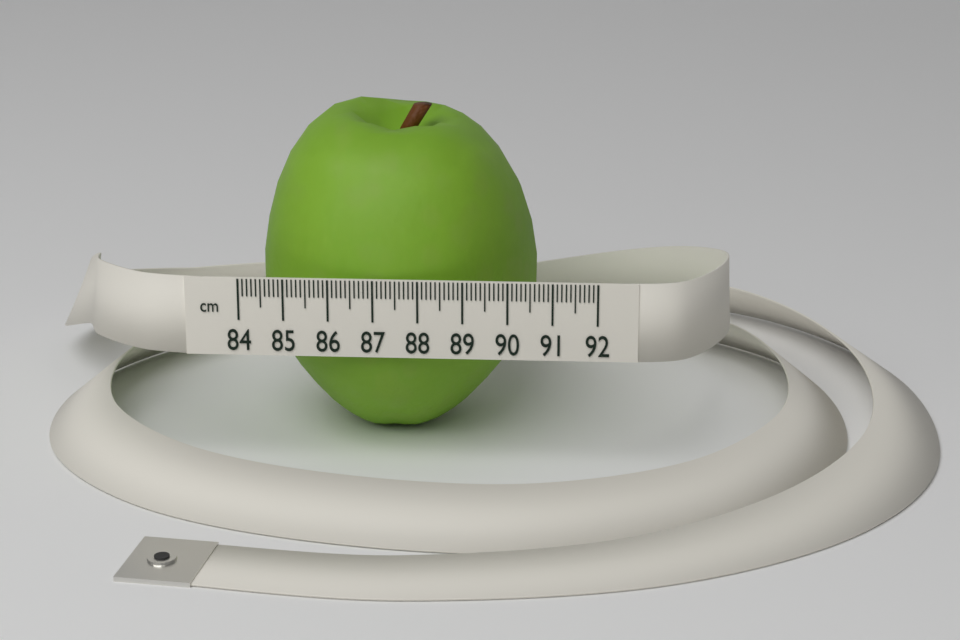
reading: 90.5 cm
